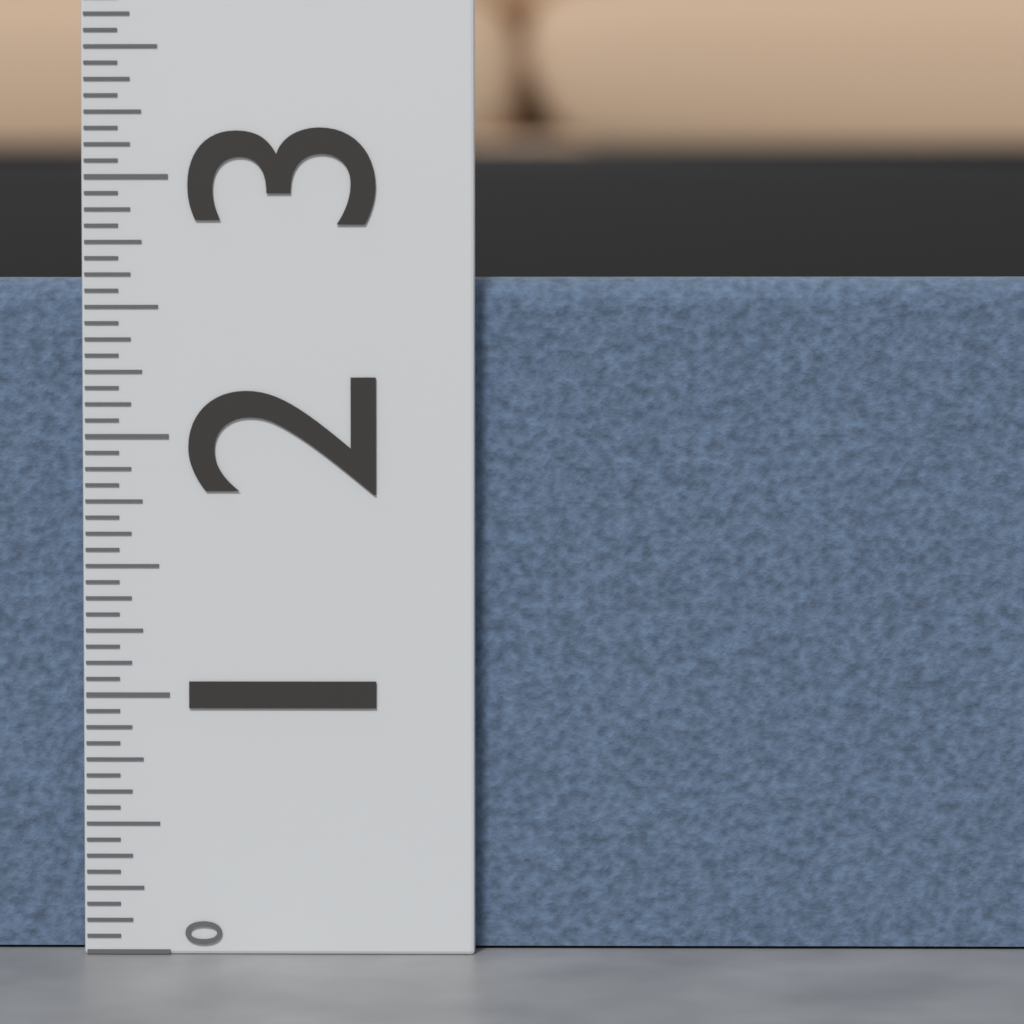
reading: 2.6250 (no unit)
